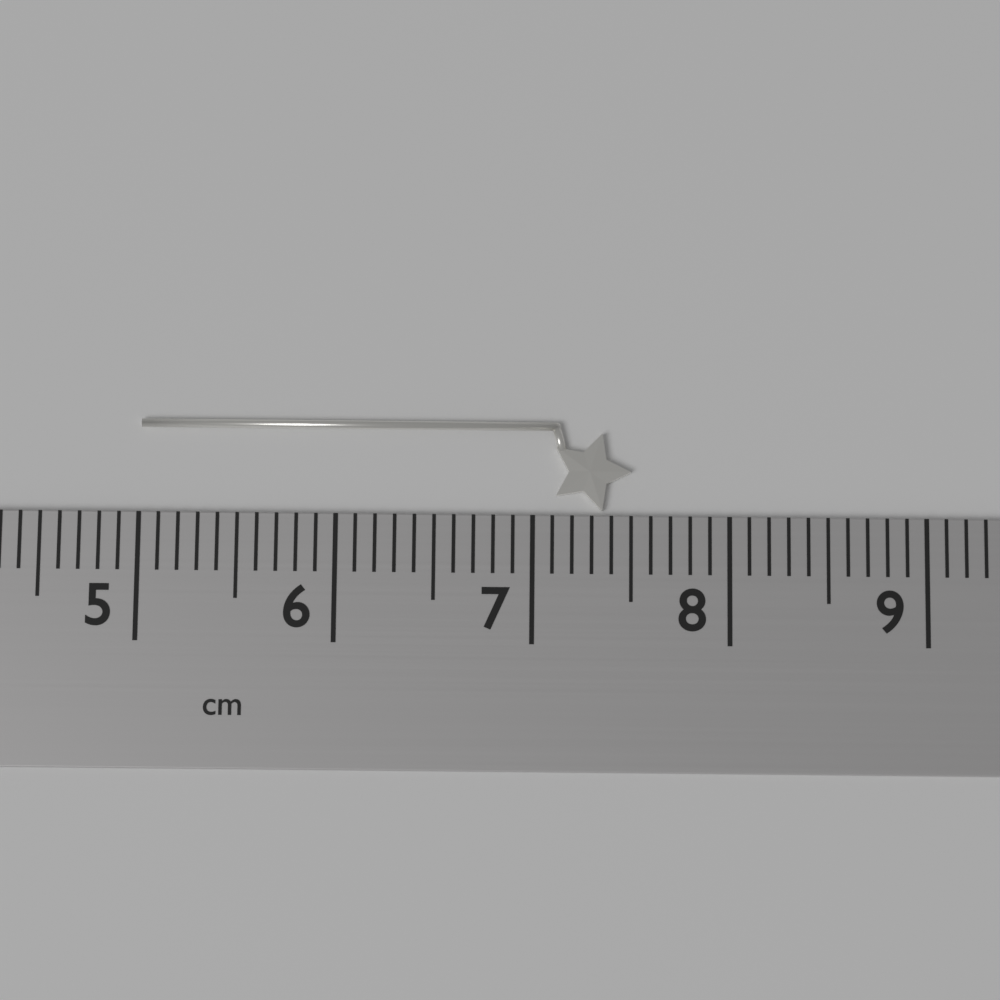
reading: 7.5 cm
